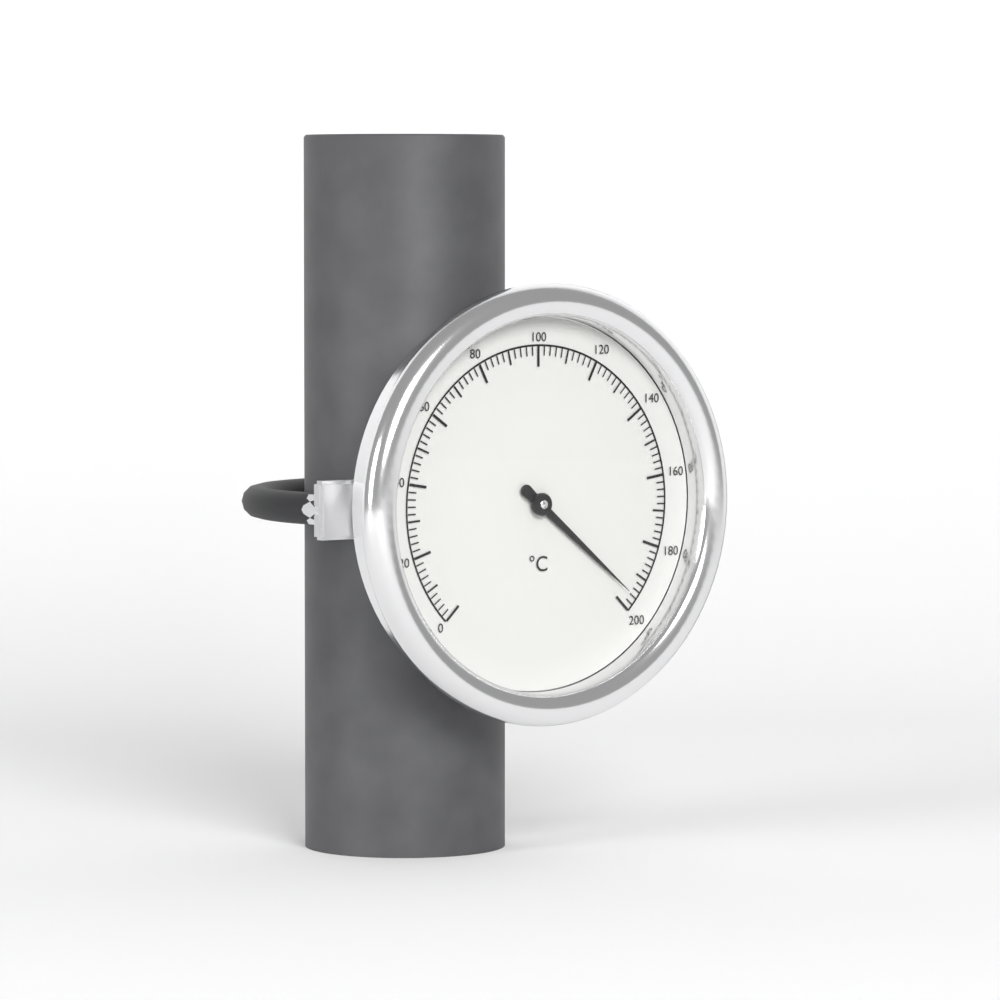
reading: 196 °C
